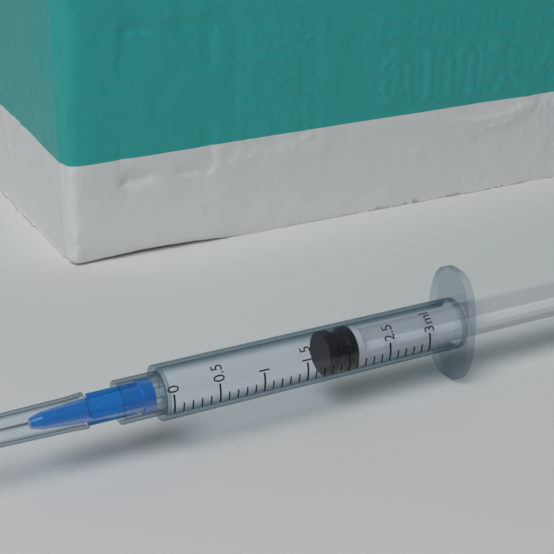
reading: 1.8 ml
